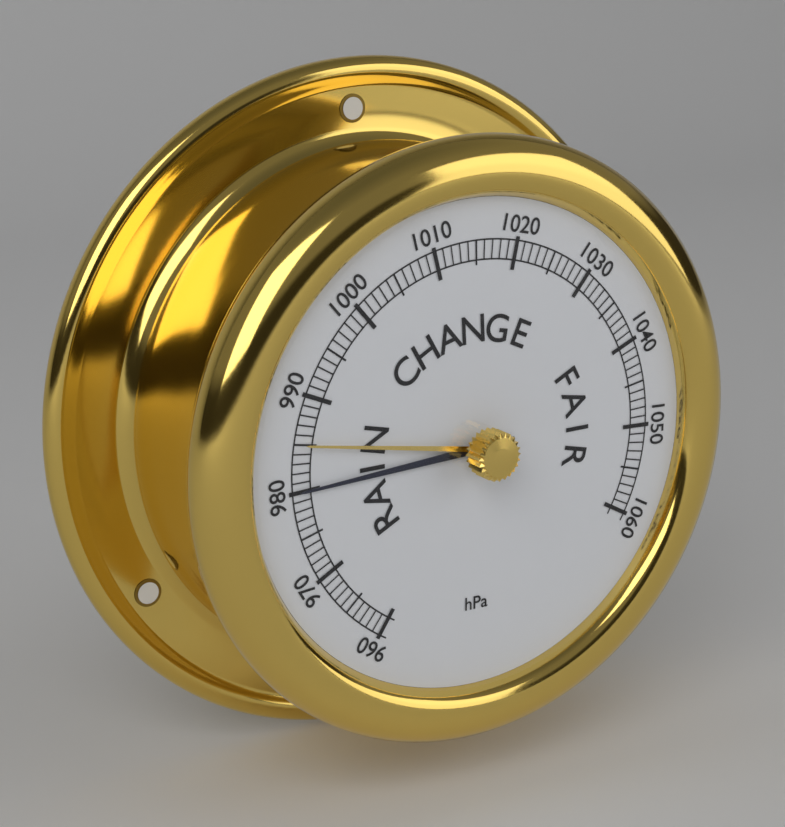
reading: 980 hPa
